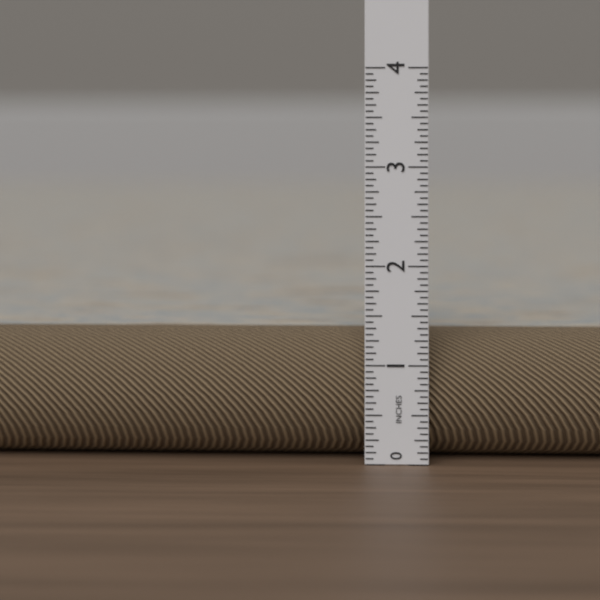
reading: 1.3125 in
